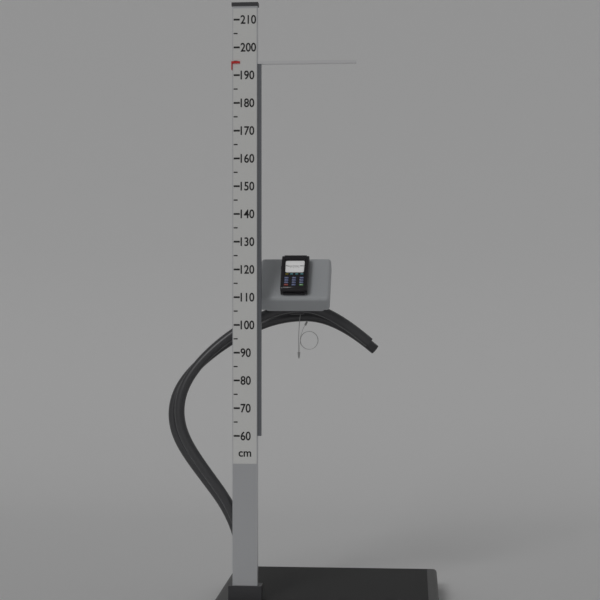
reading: 195 cm
